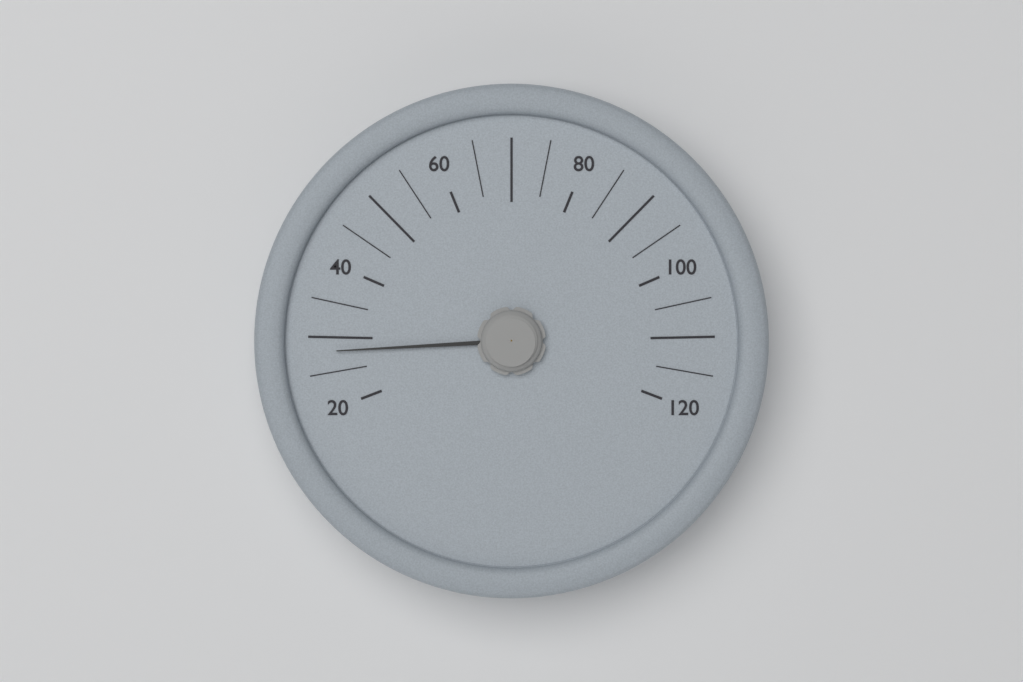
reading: 28 (no unit)
